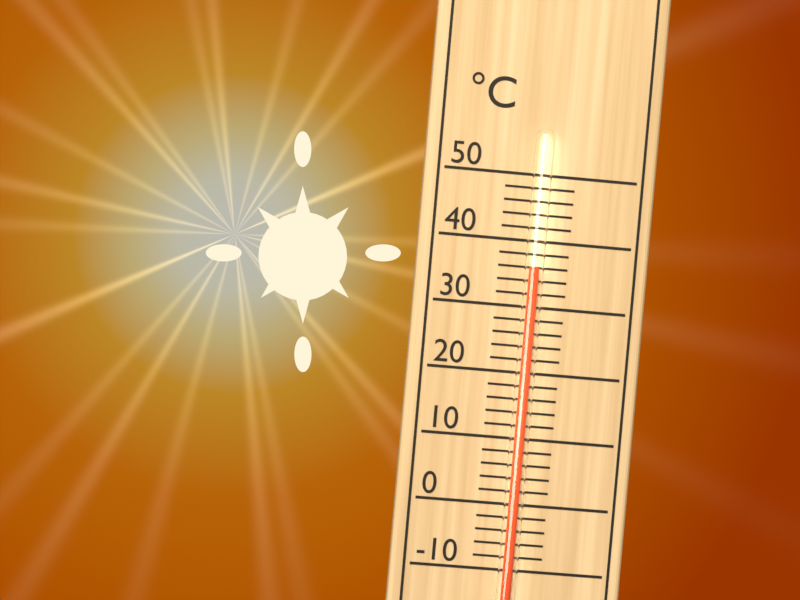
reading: 36 °C
